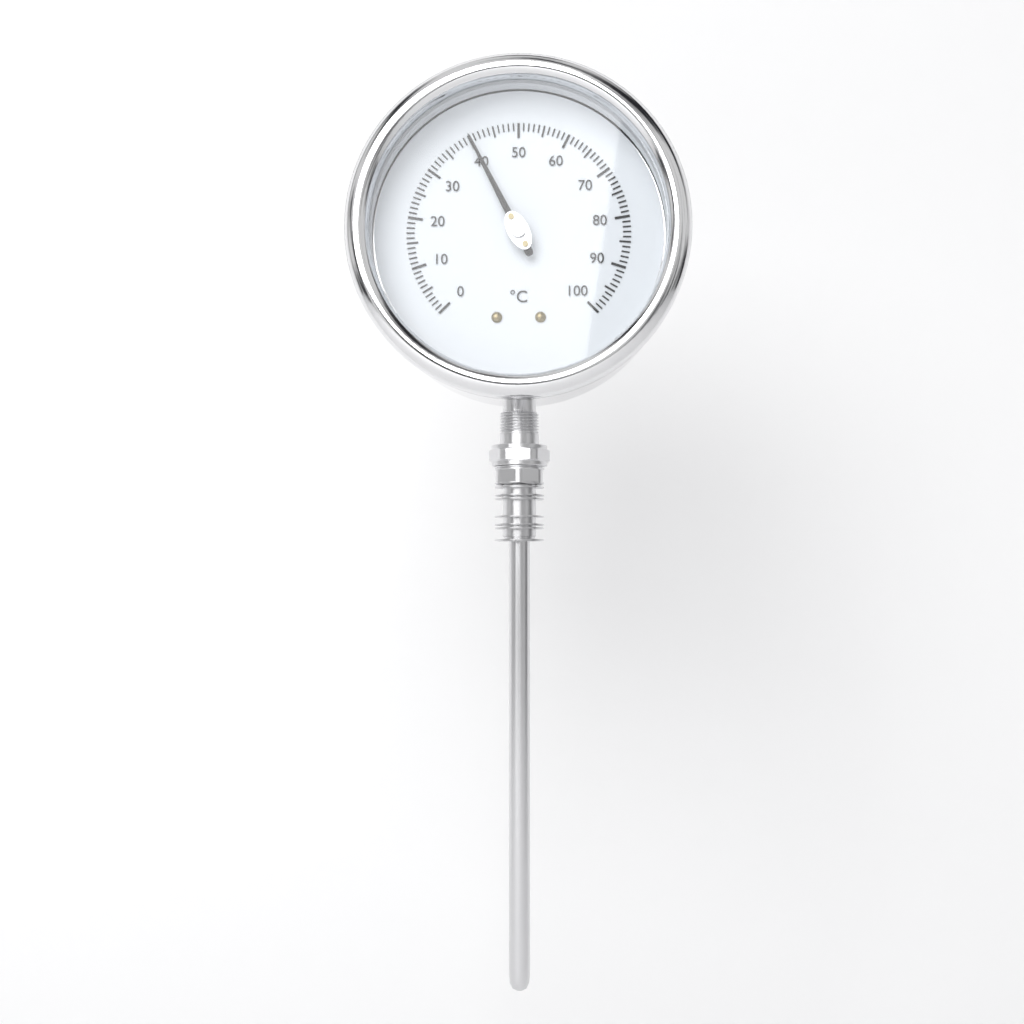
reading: 40 °C
